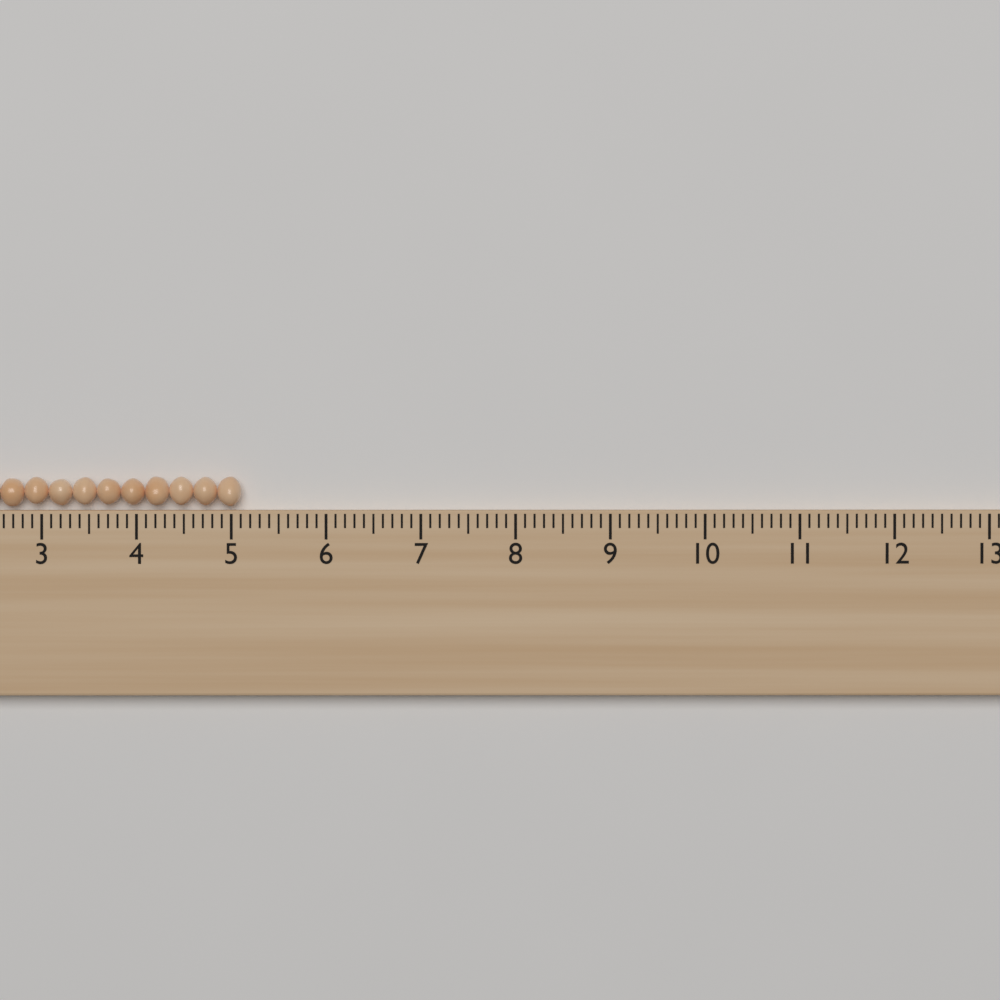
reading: 5.1 (no unit)
